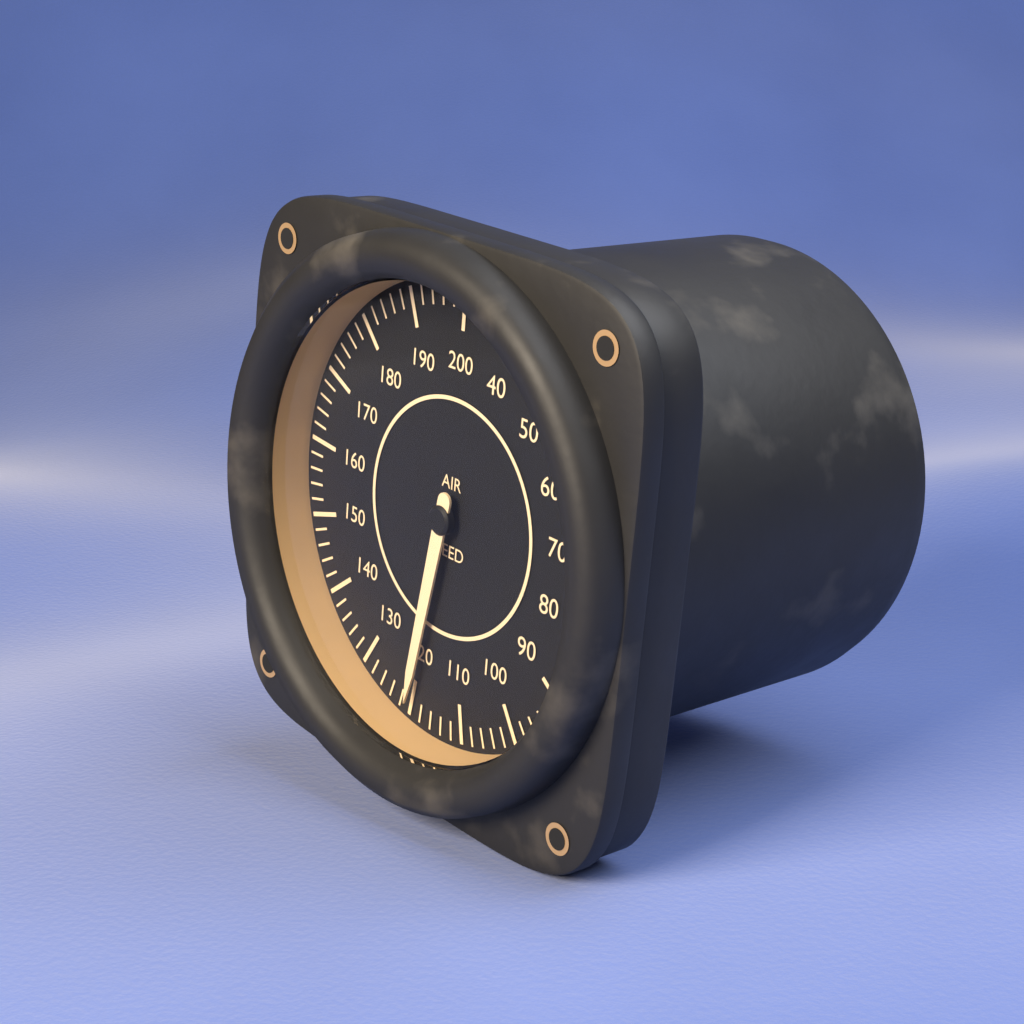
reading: 120 (no unit)
